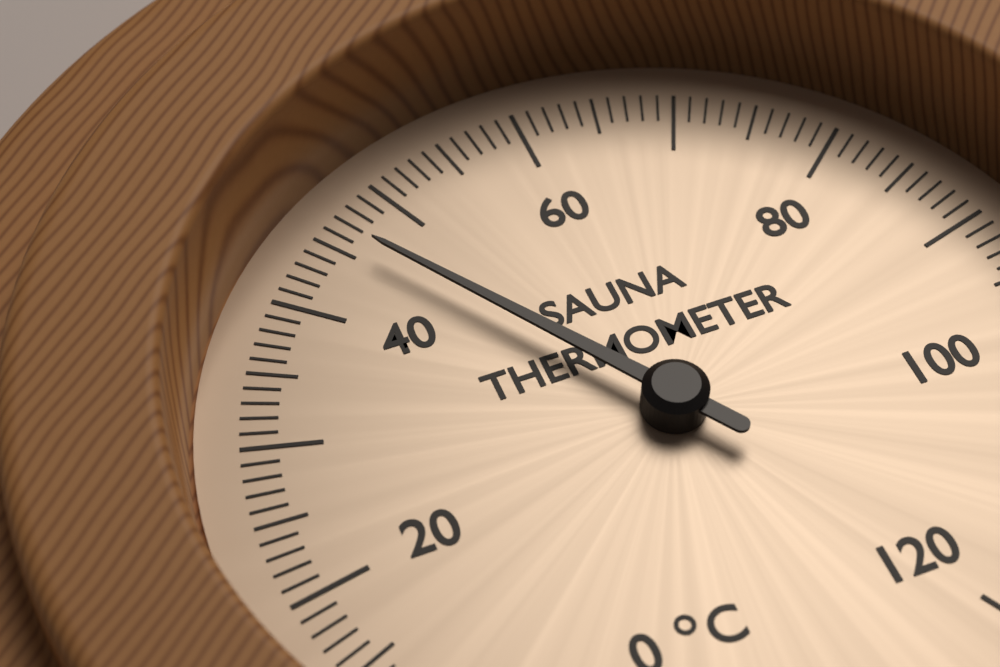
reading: 46 °C
